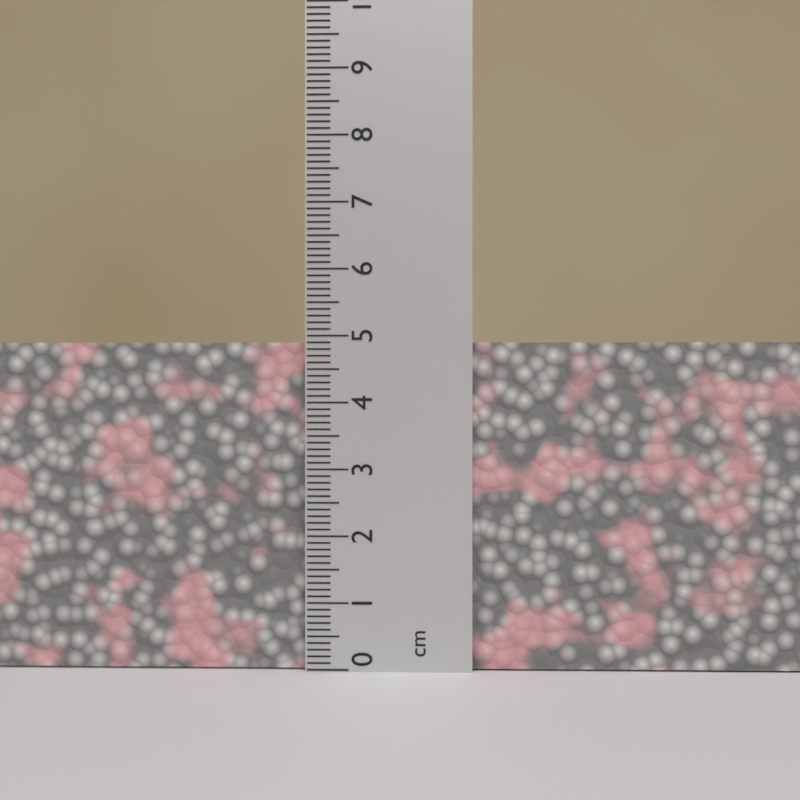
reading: 4.9 cm
